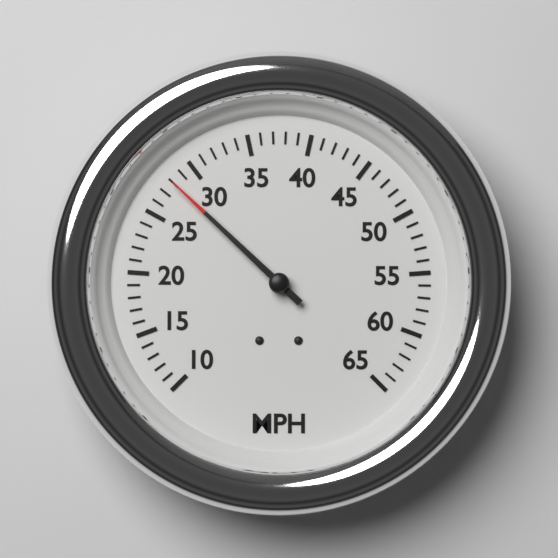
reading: 28 MPH
